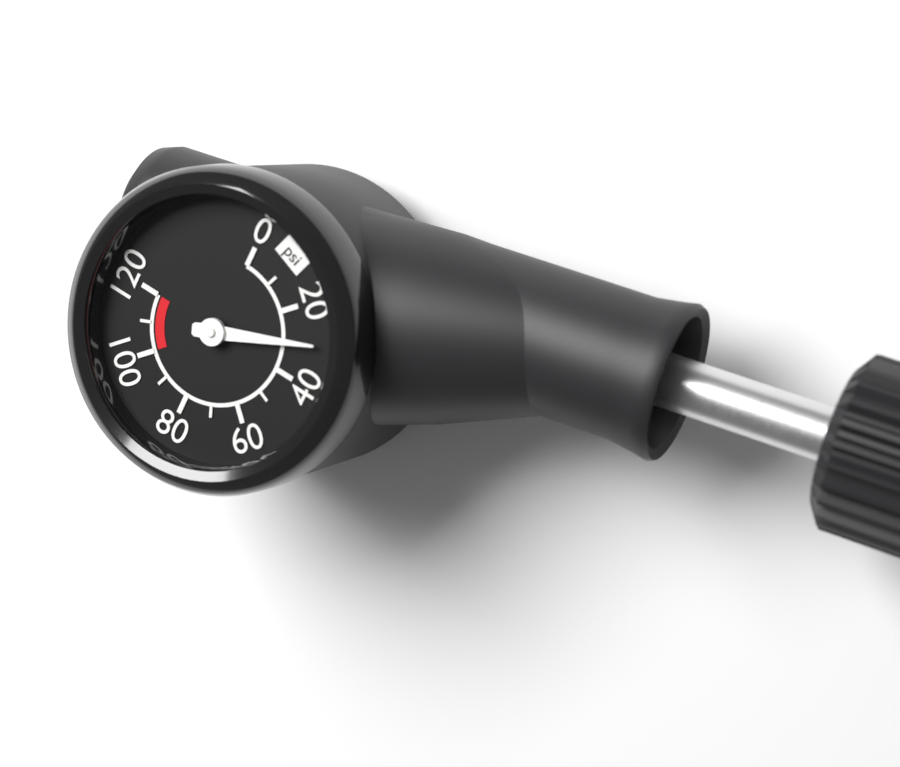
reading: 30 psi
